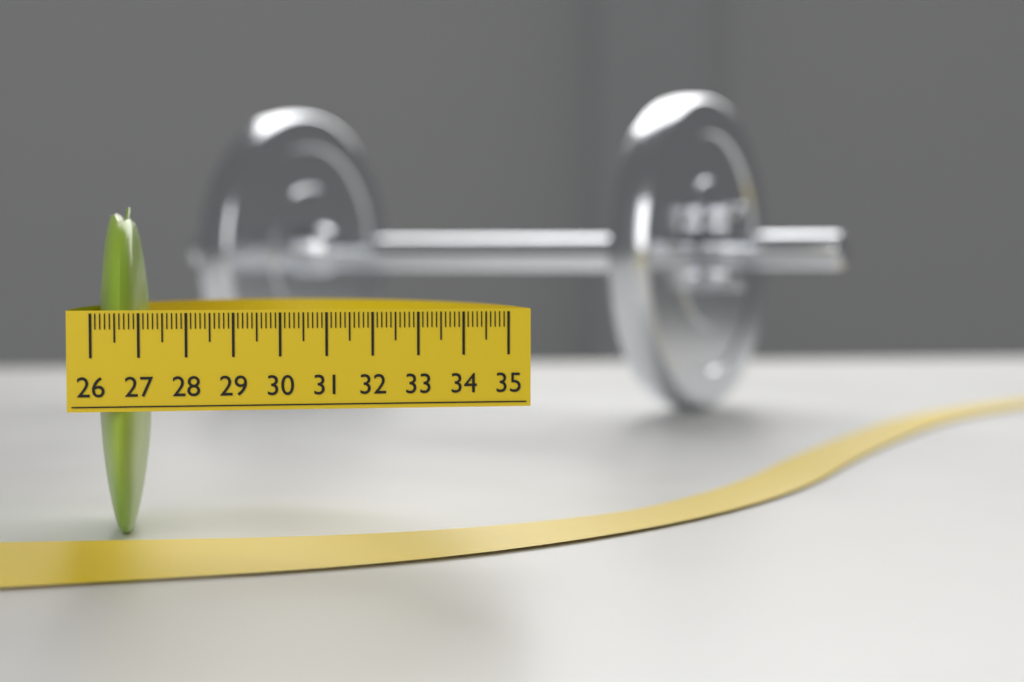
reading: 27.2 (no unit)
